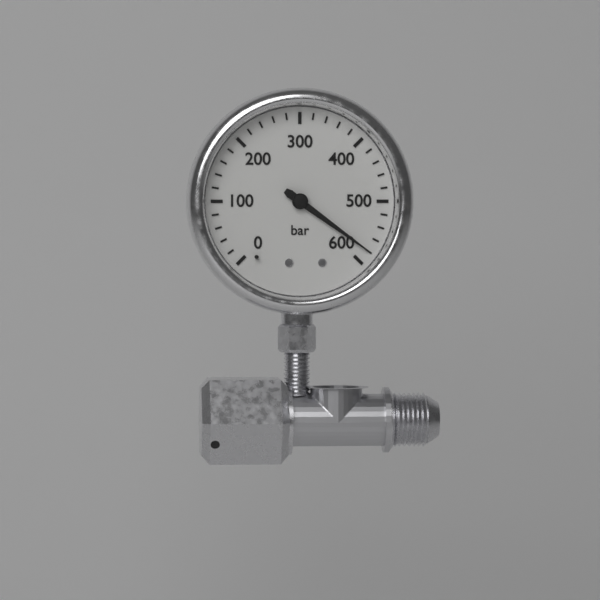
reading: 580 bar
